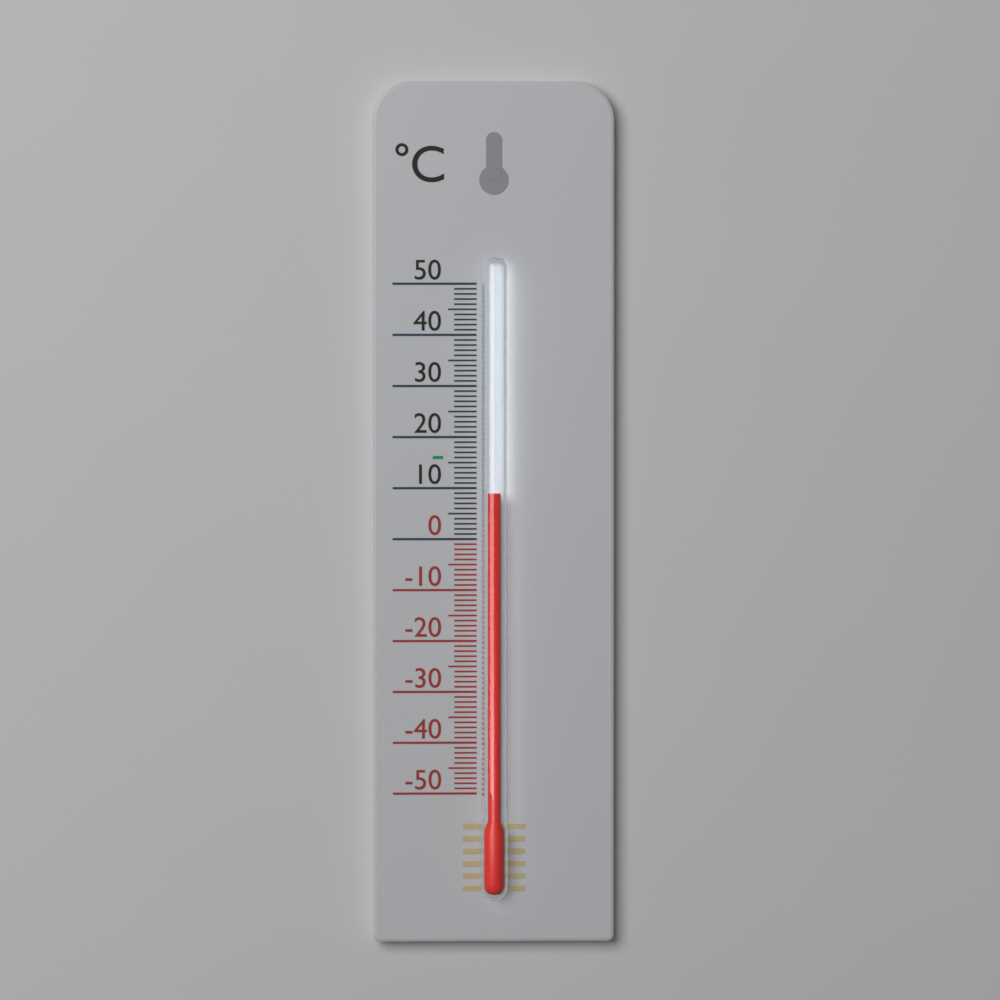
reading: 9 °C
